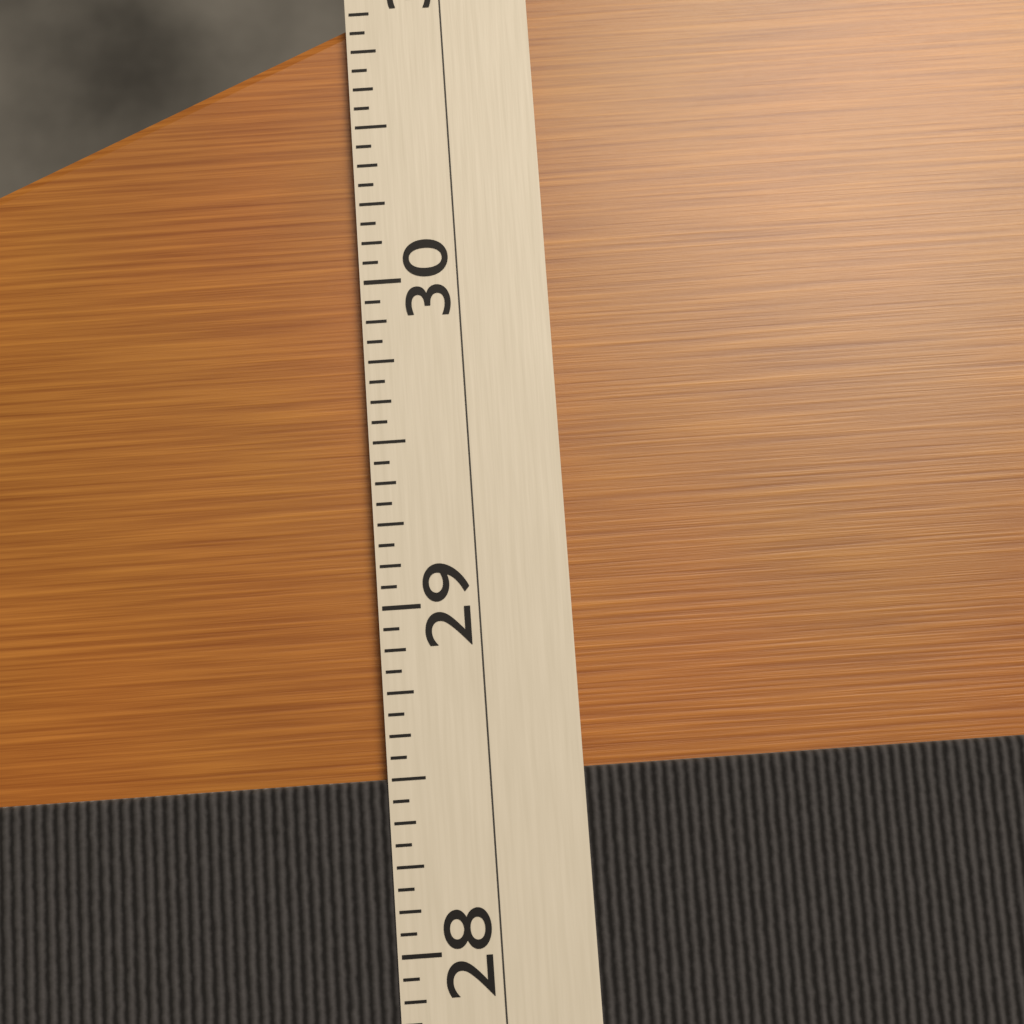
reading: 28.5000 (no unit)
